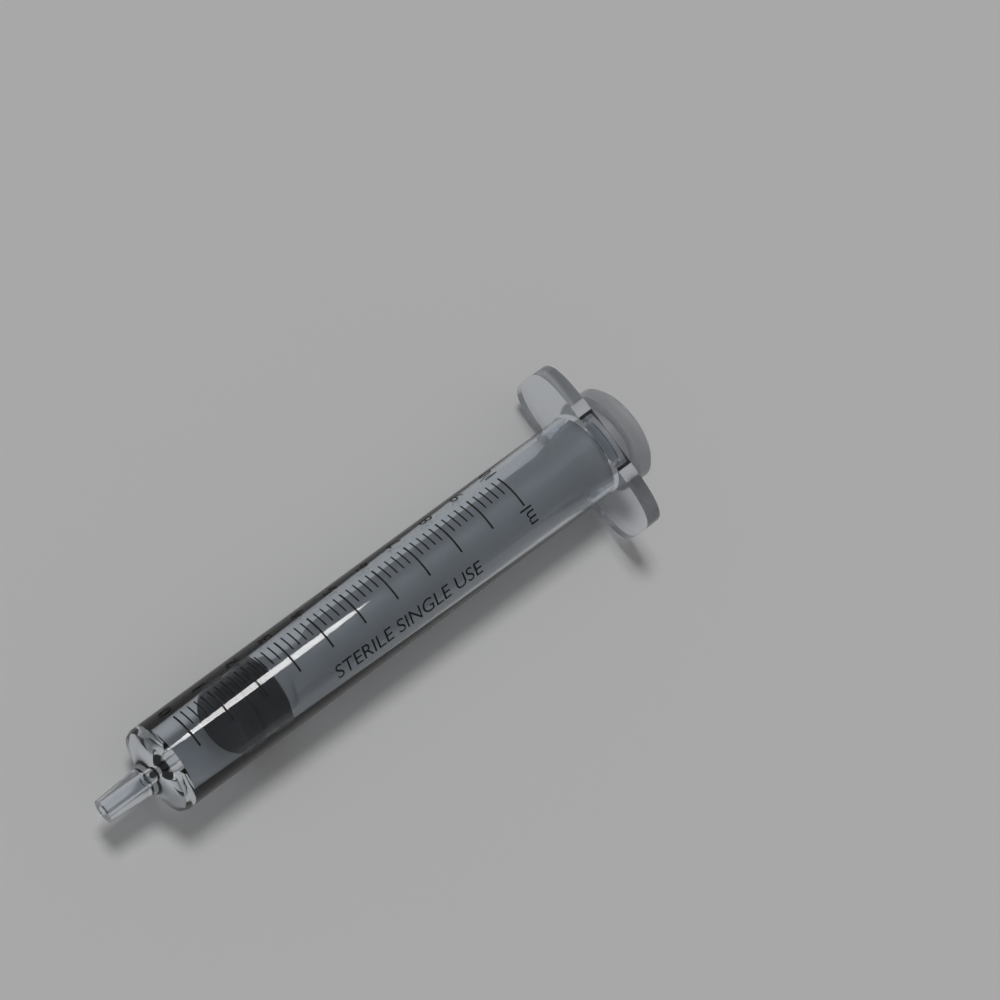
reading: 1.2 ml
